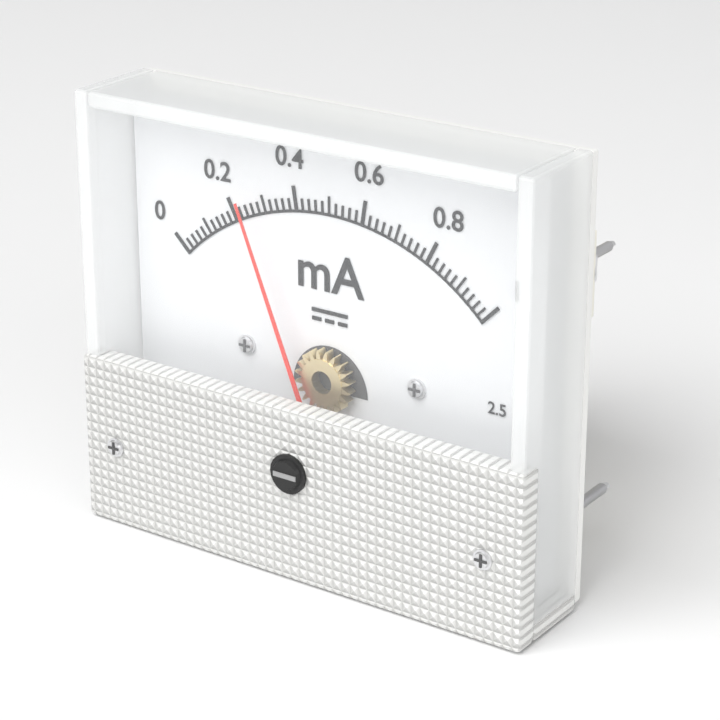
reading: 0.26 mA
